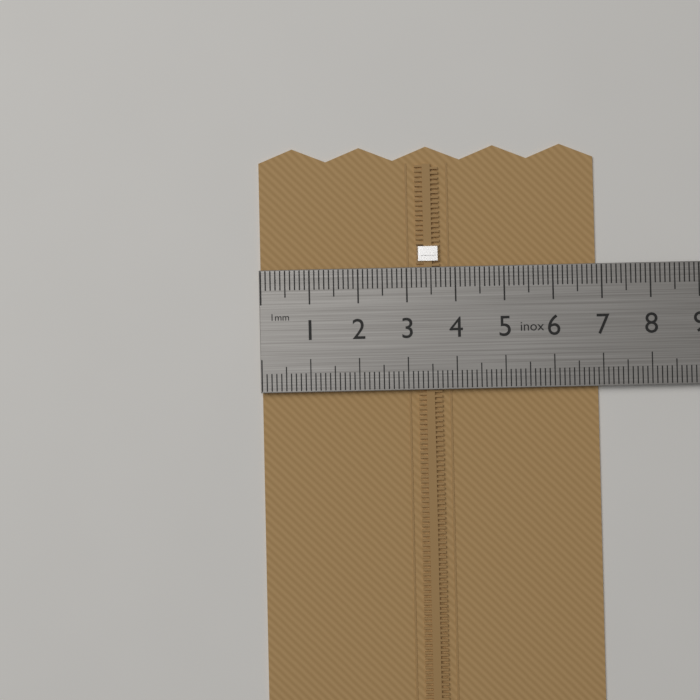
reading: 6.9 cm
